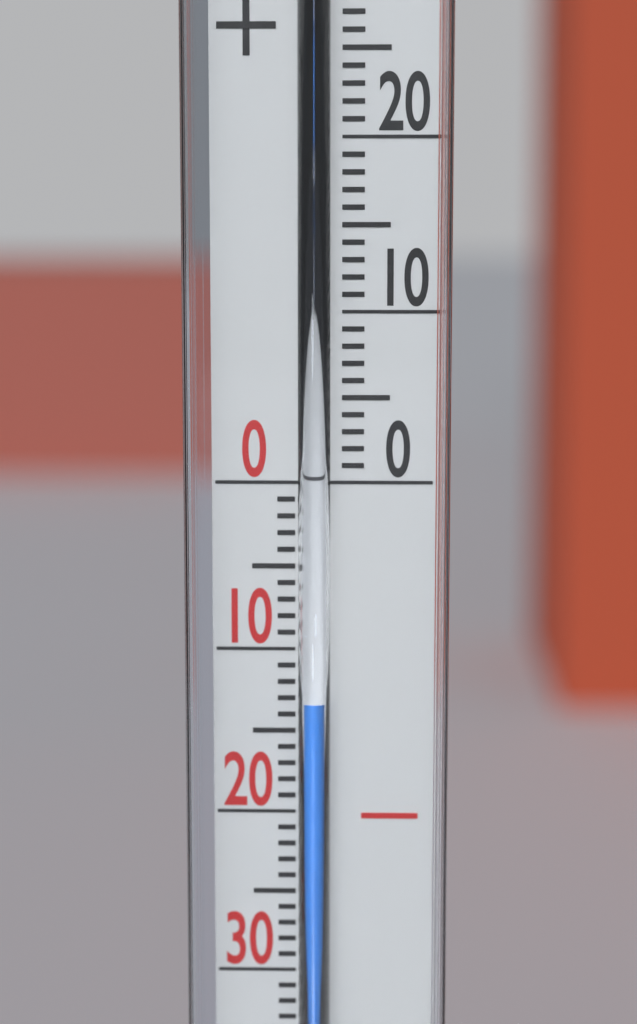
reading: -13 °C
